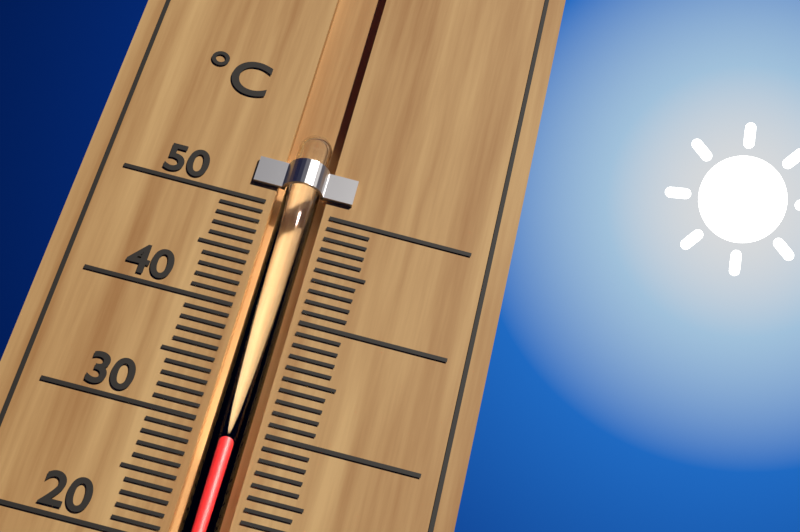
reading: 29 °C
